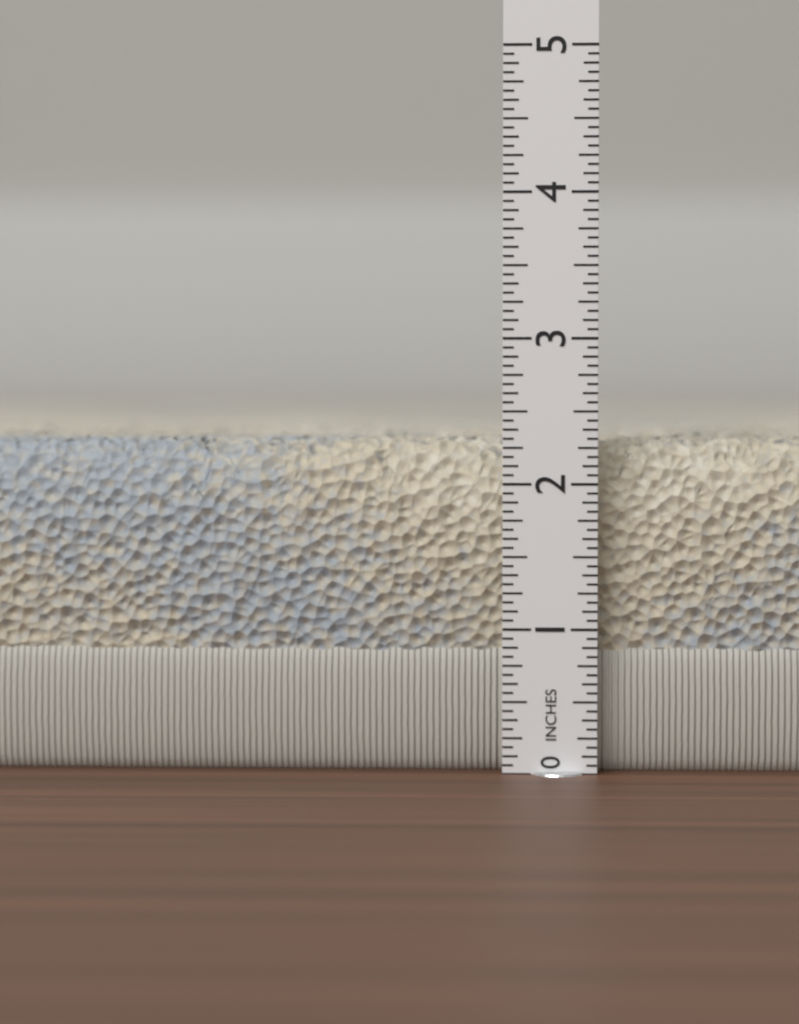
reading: 2.3125 in
